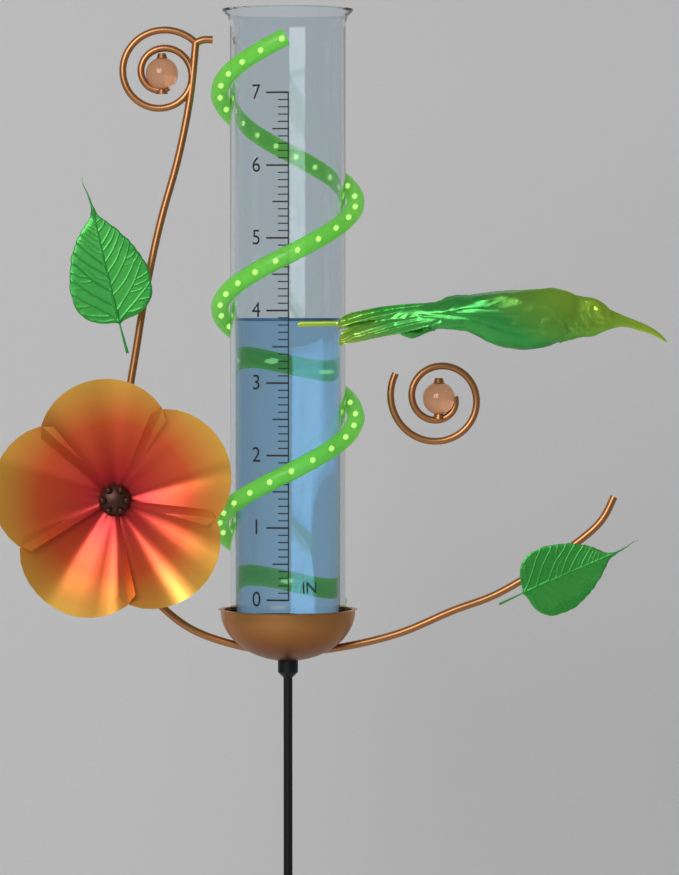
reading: 3.9 in
